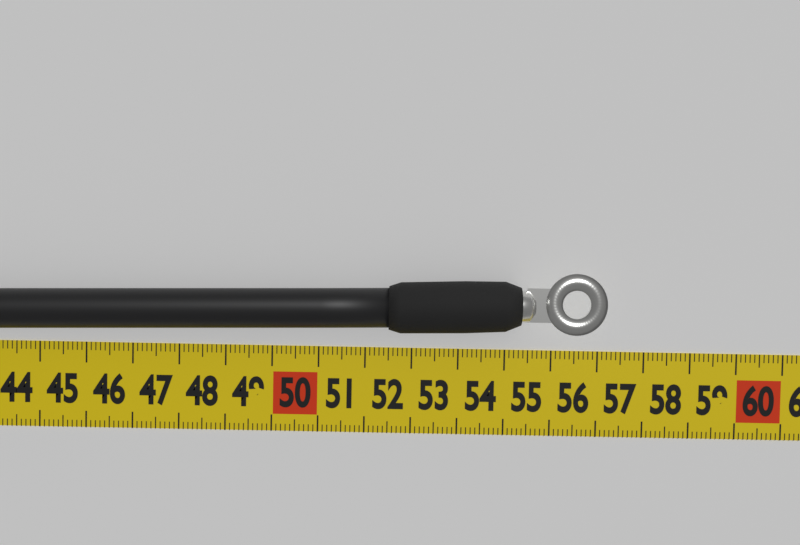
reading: 57.1 cm
